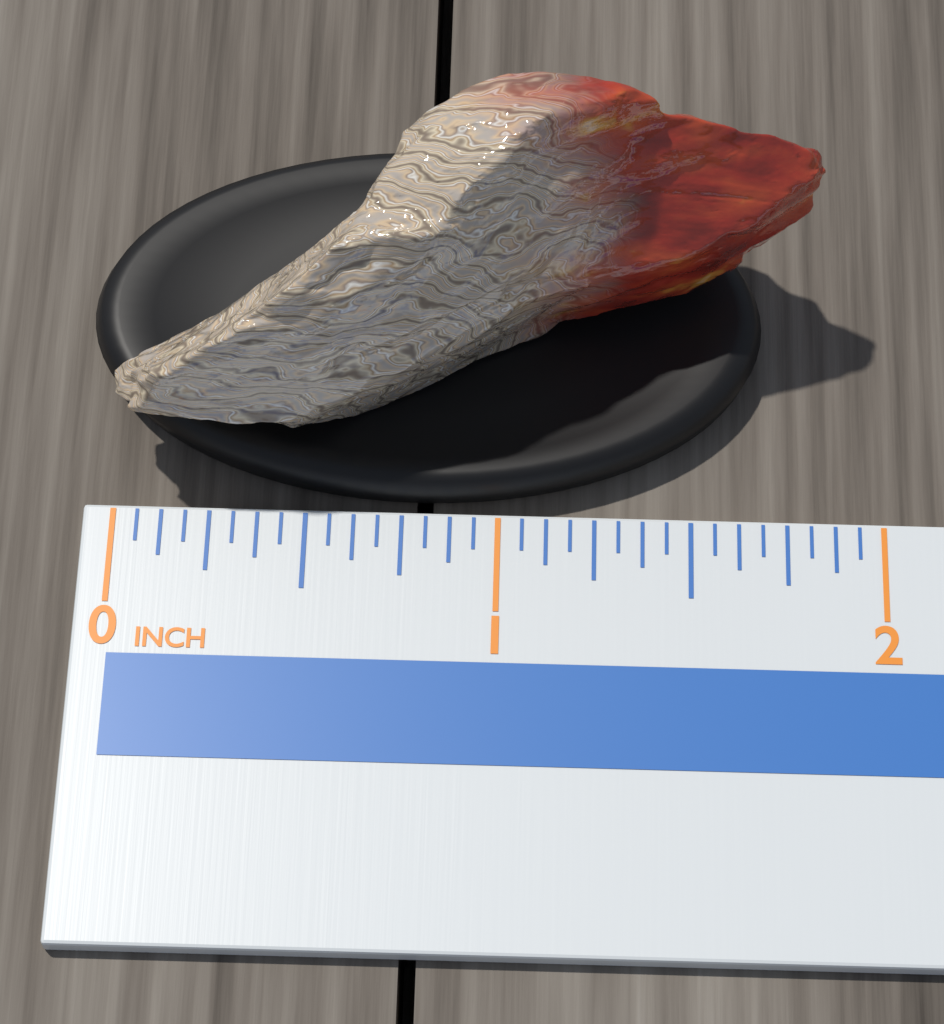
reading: 1.8125 in
